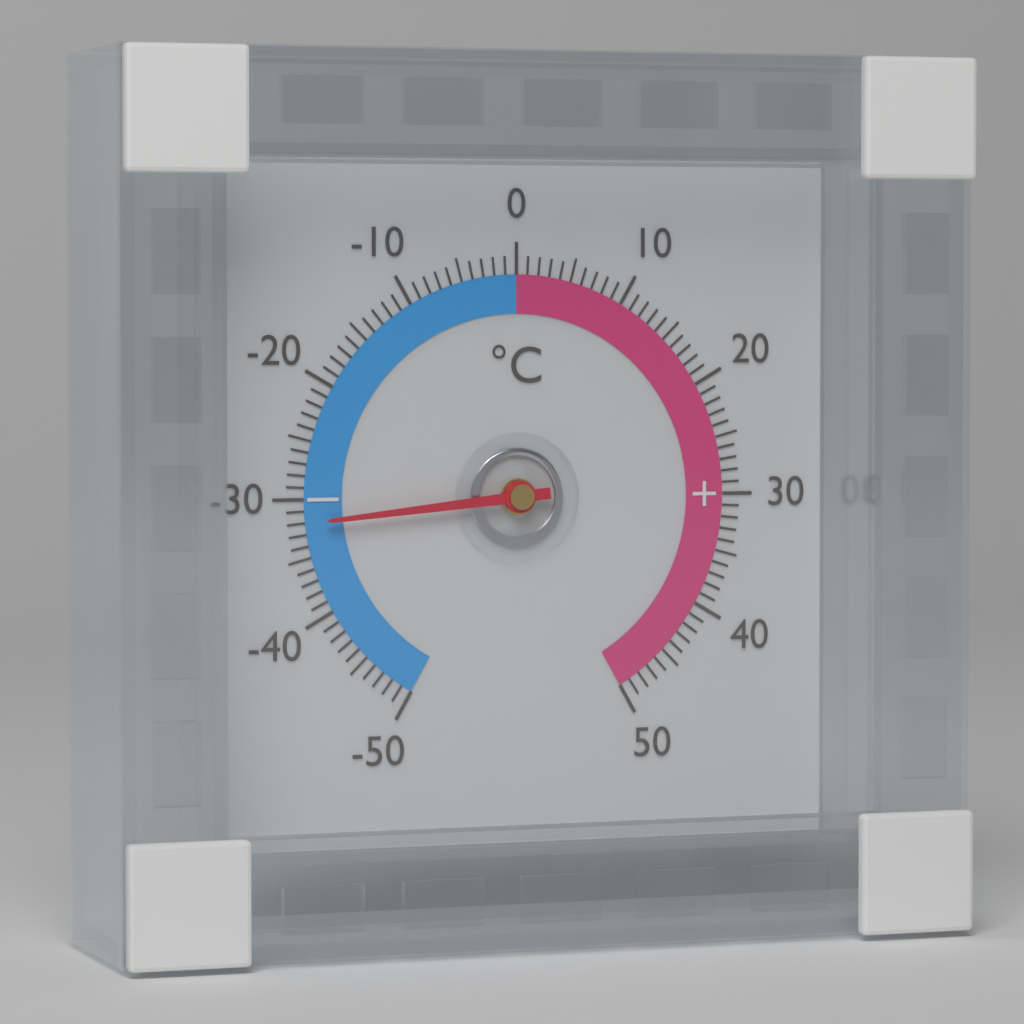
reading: -32 °C
